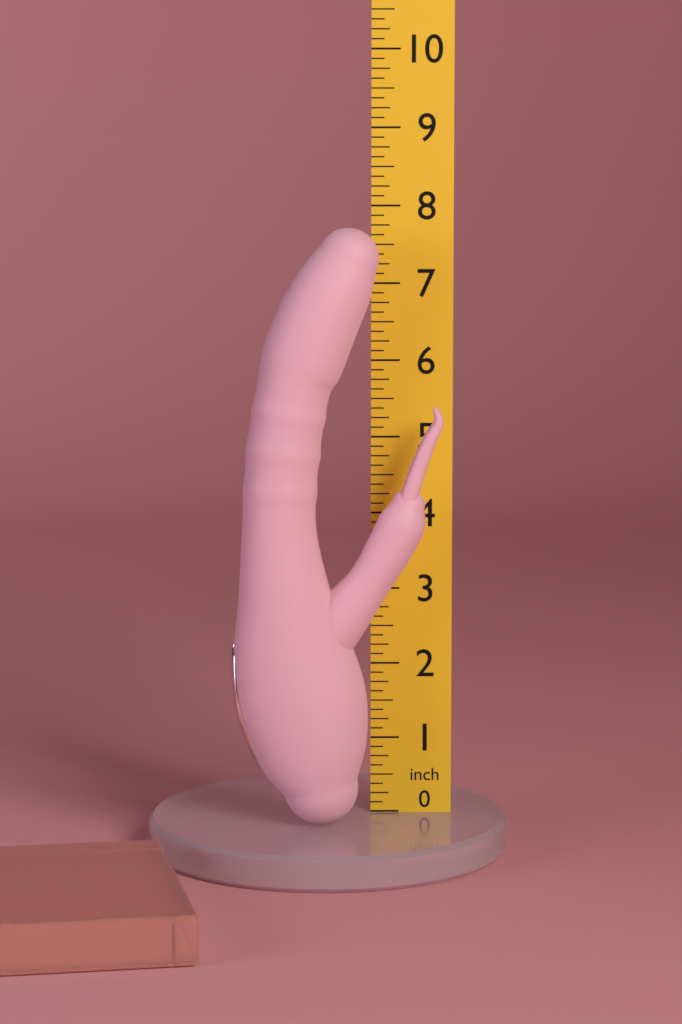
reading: 7.750 inch
